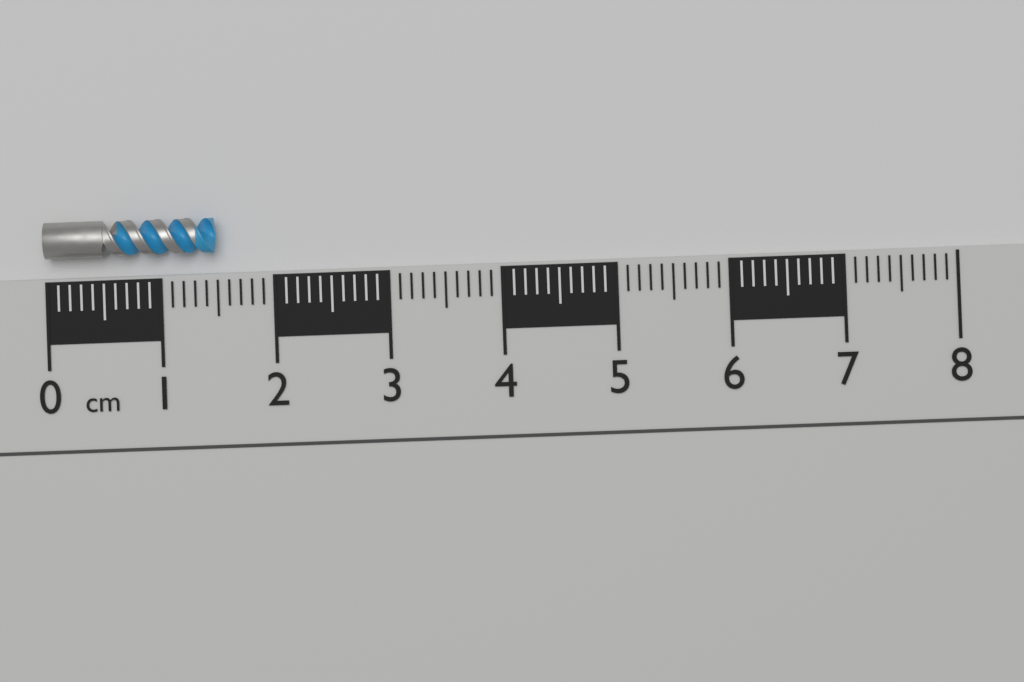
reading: 1.5 cm
